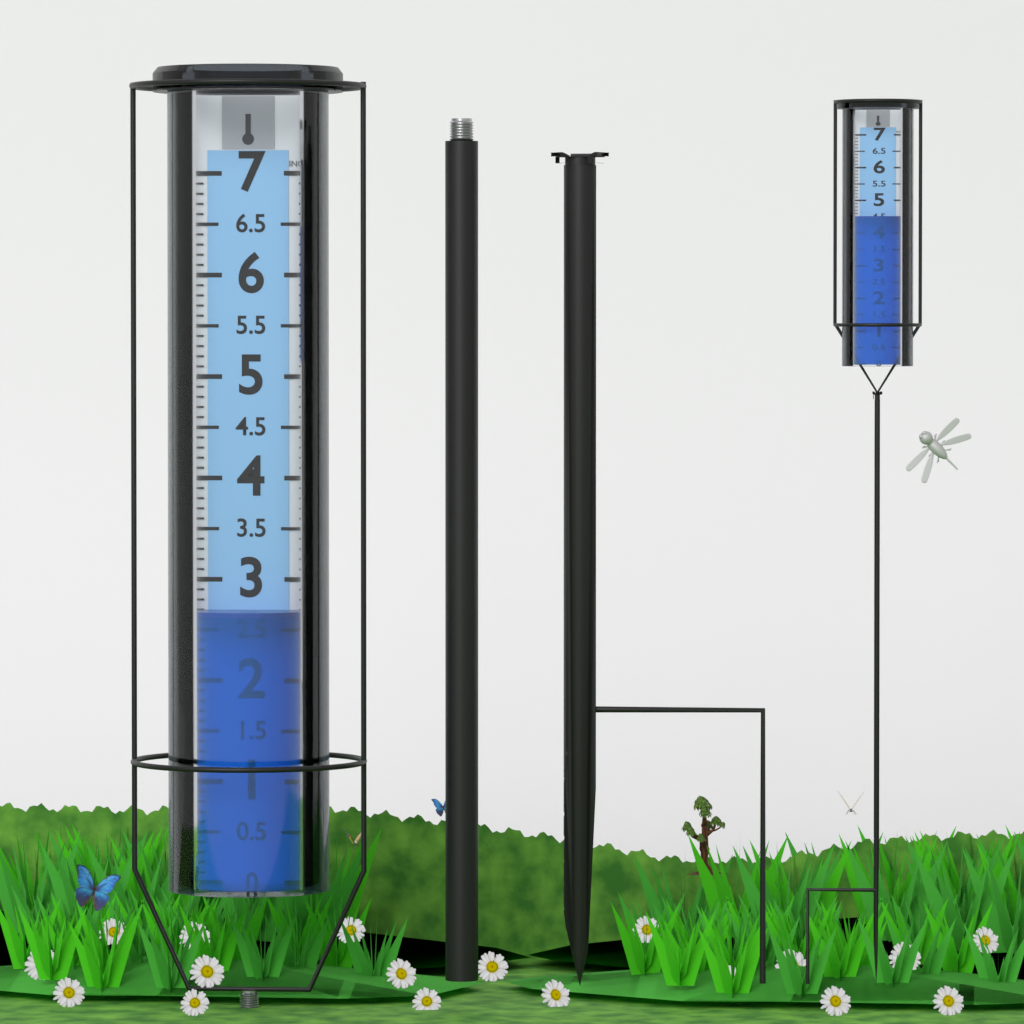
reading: 2.7 in
